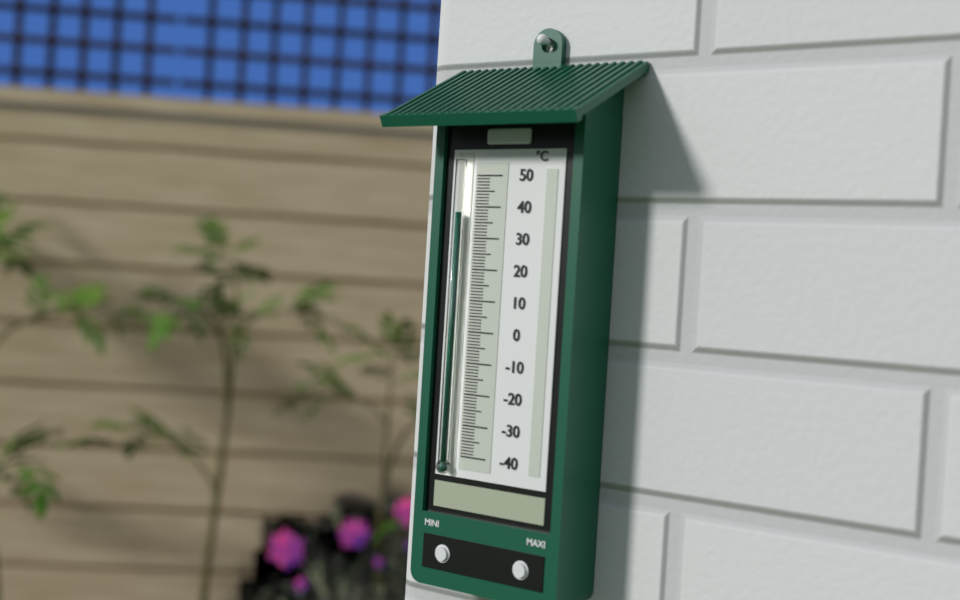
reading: 38 °C
